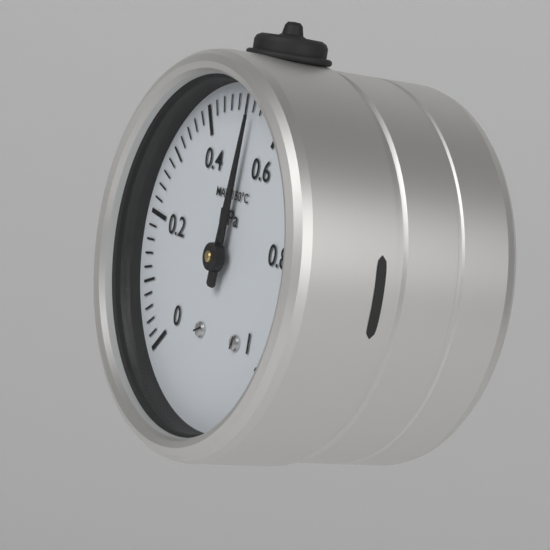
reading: 0.52 MPa
